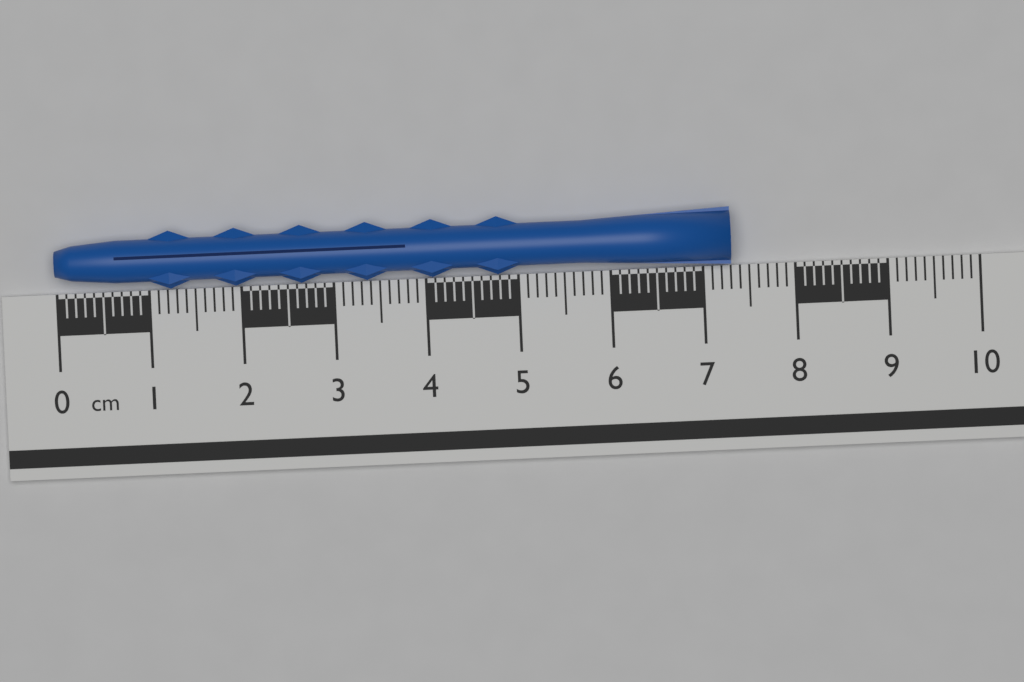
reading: 7.3 cm
